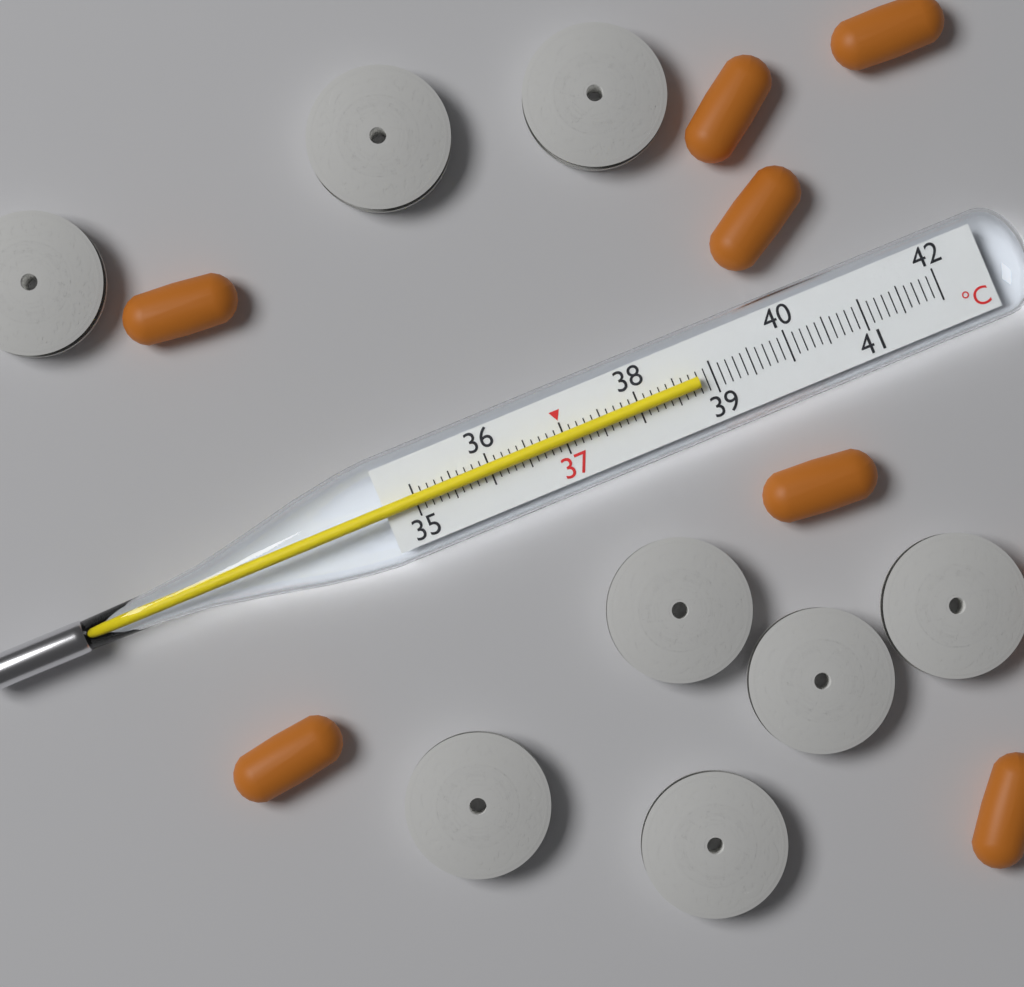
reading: 38.8 °C
